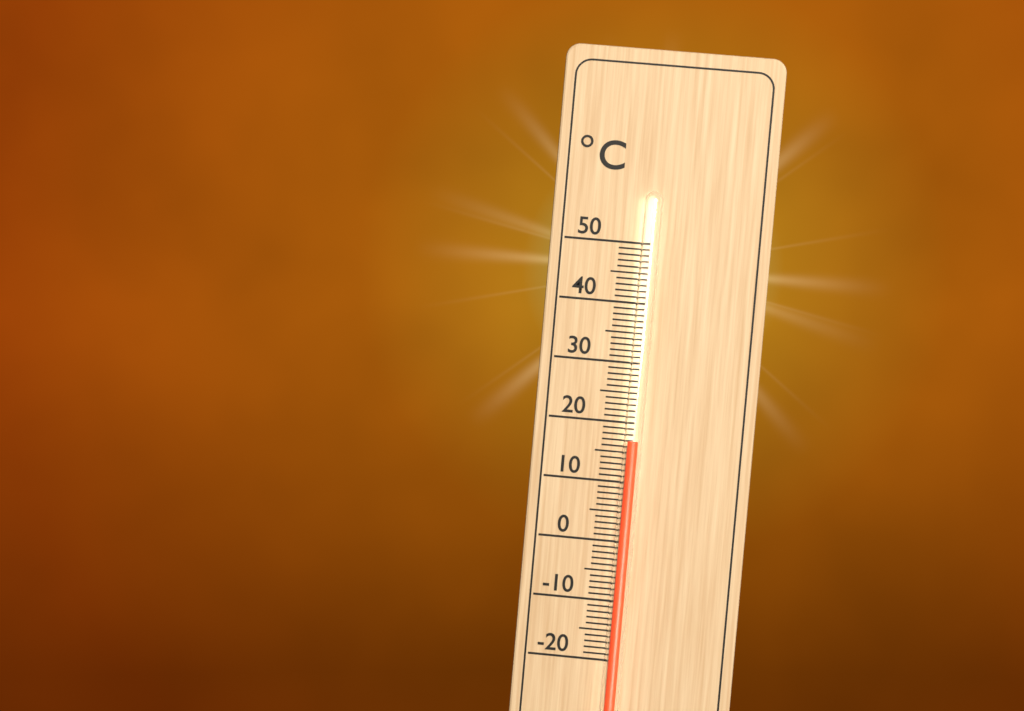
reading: 17 °C
